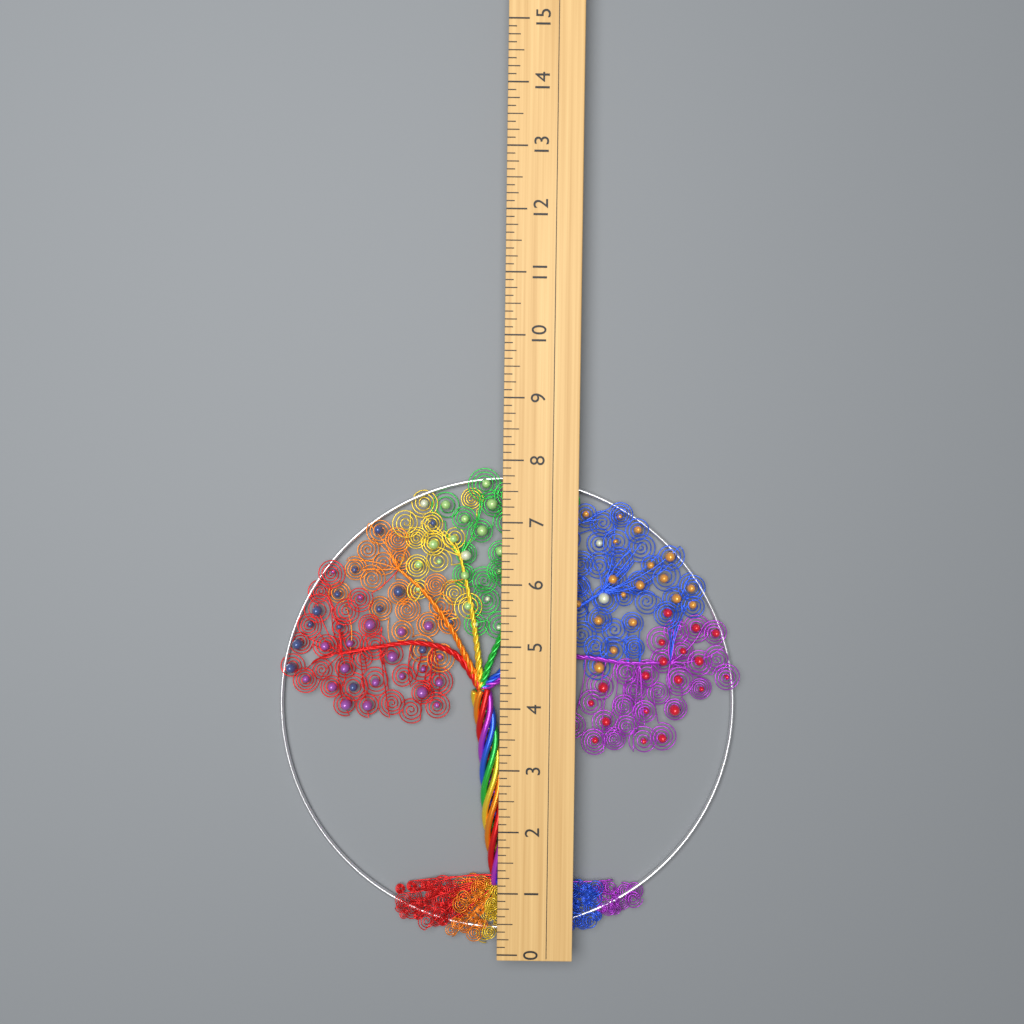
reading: 7.875 (no unit)
